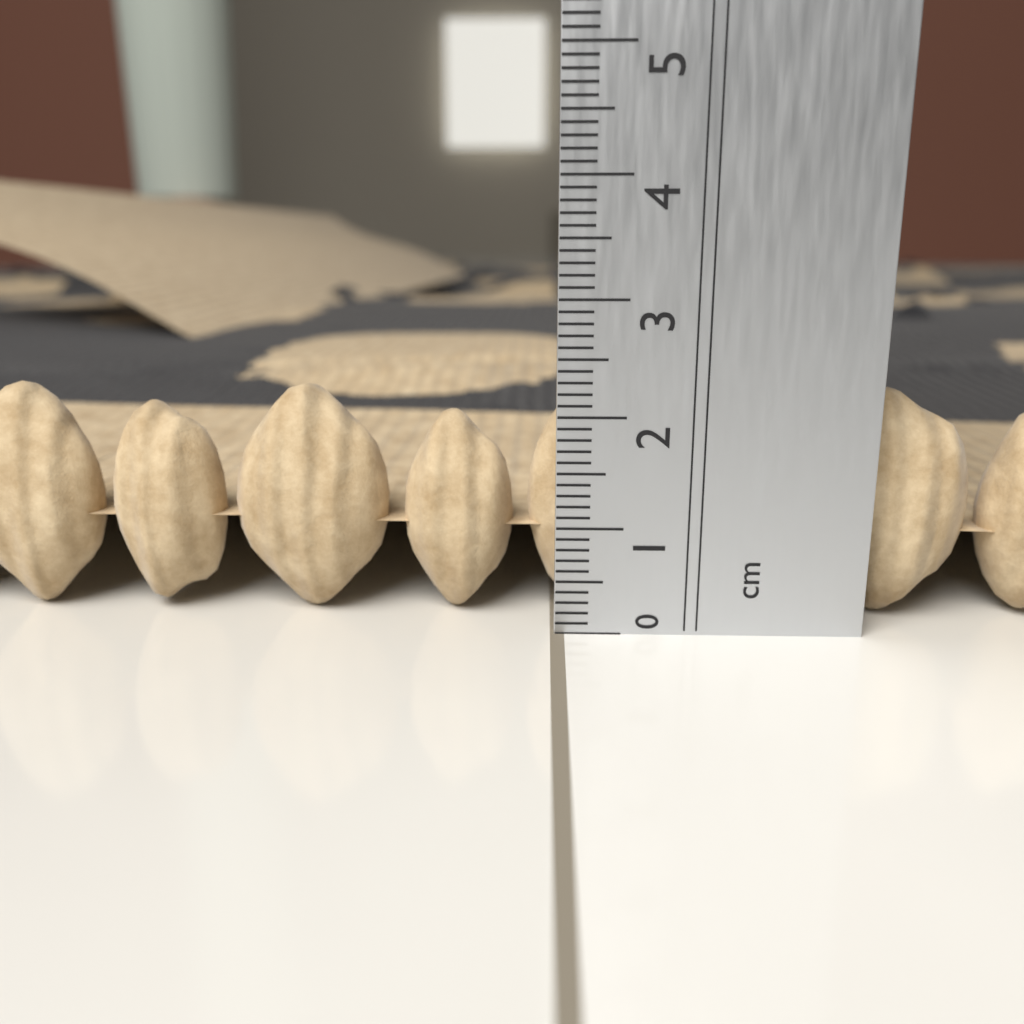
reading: 2.2 cm
